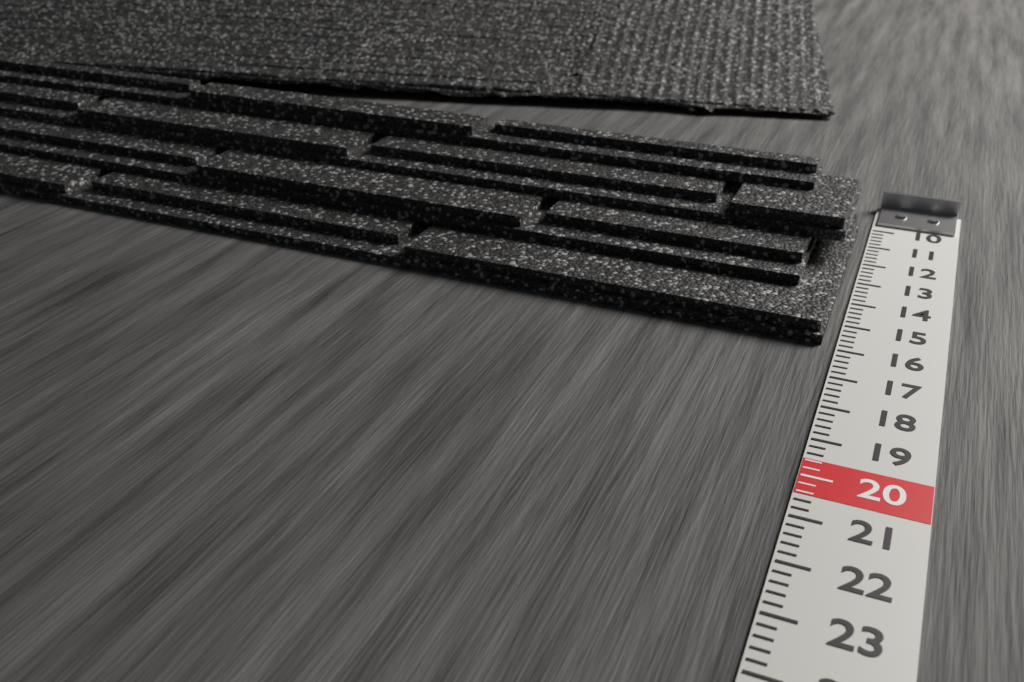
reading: 15.8 (no unit)
